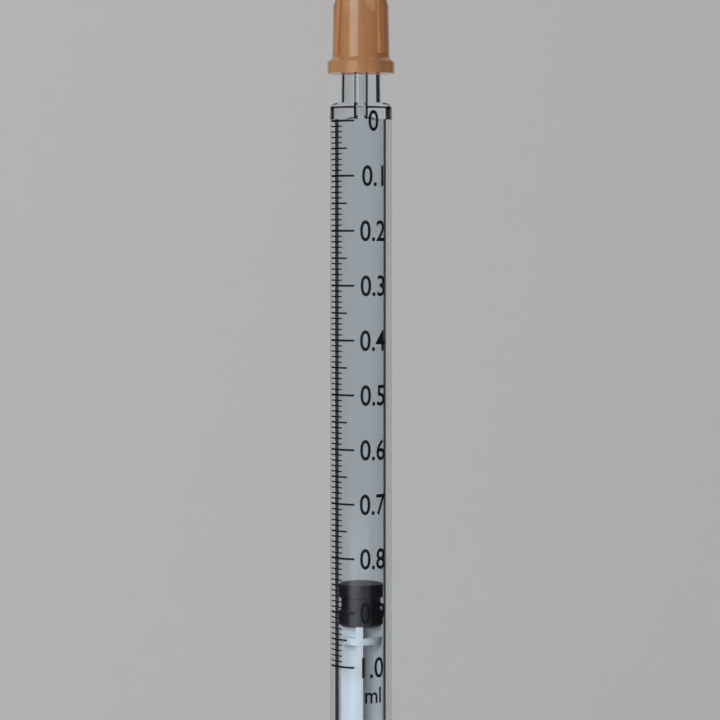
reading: 0.85 ml
